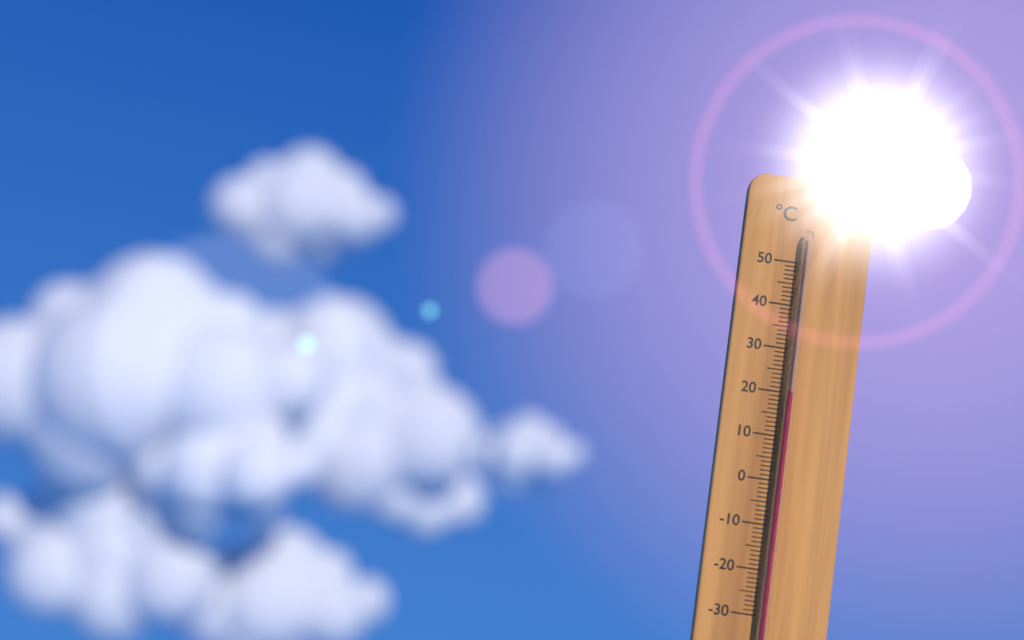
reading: 20 °C
